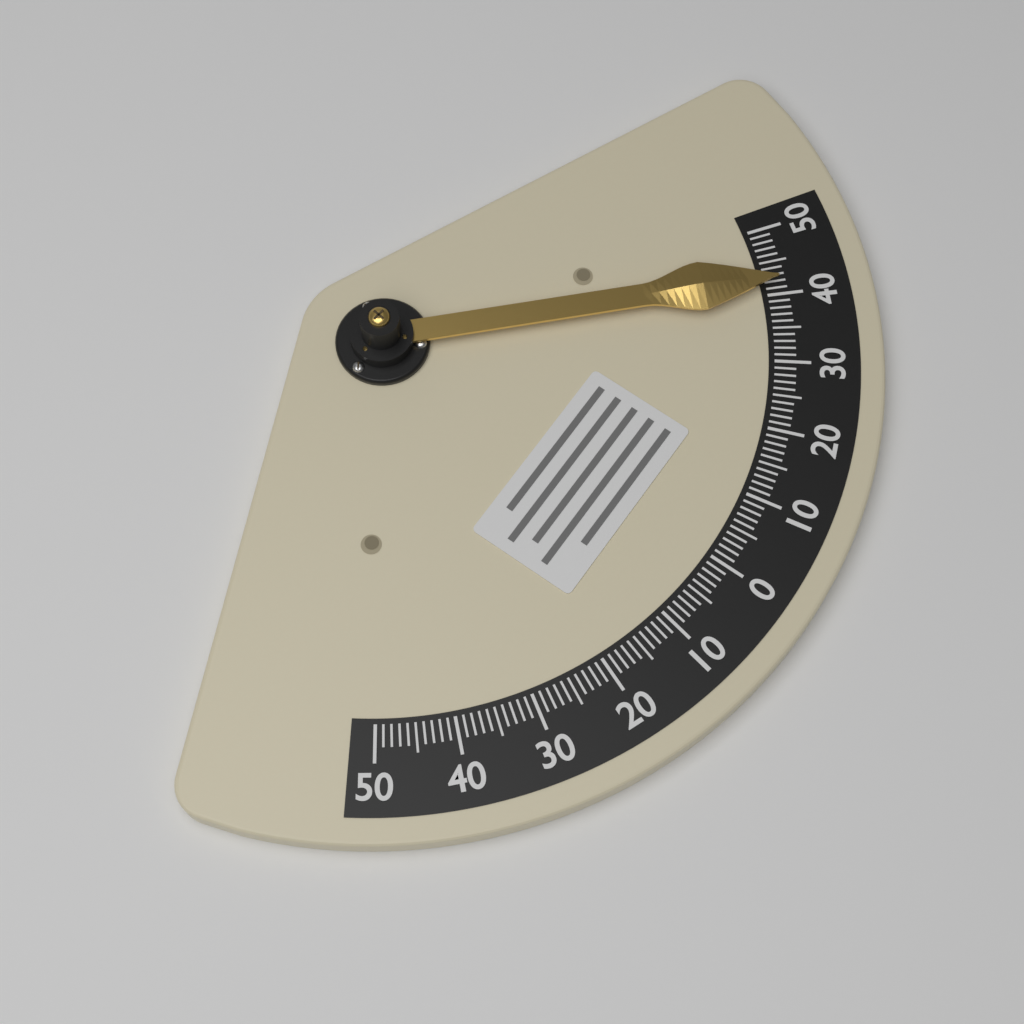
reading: 42 (no unit)
